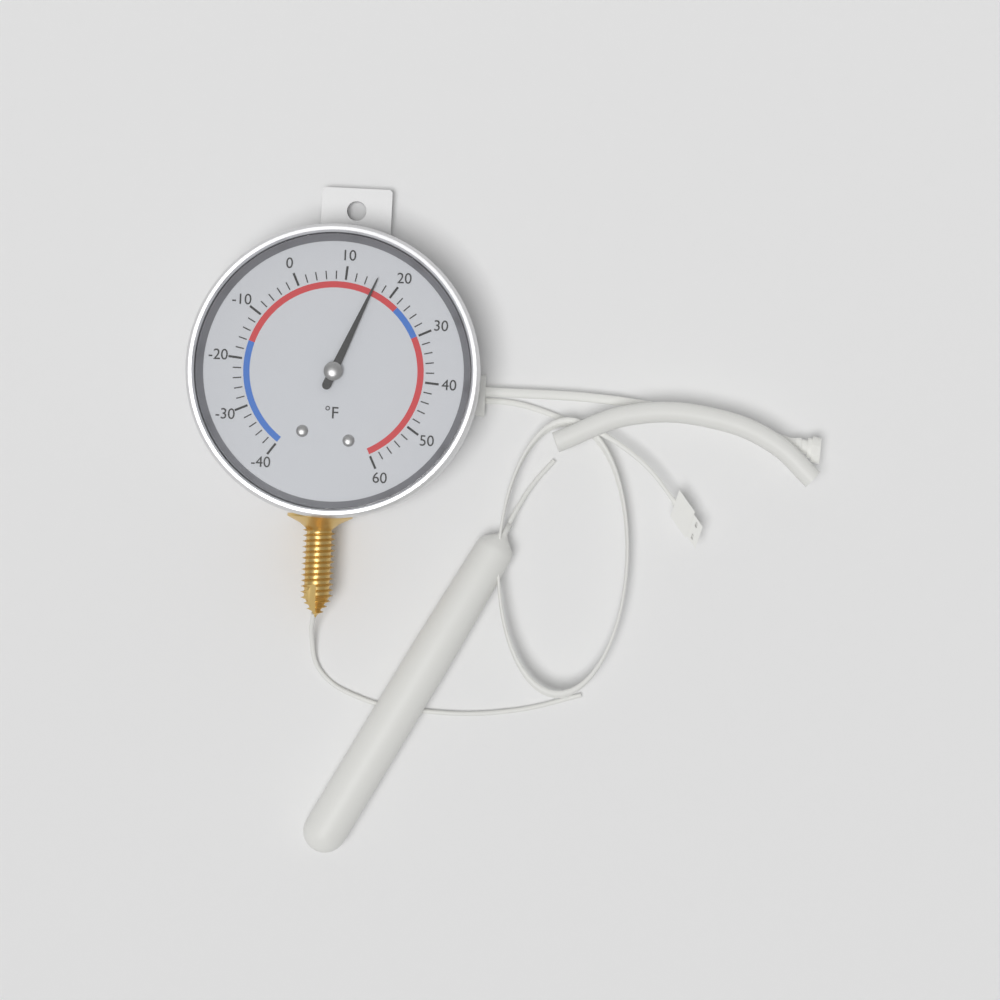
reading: 16 °F
